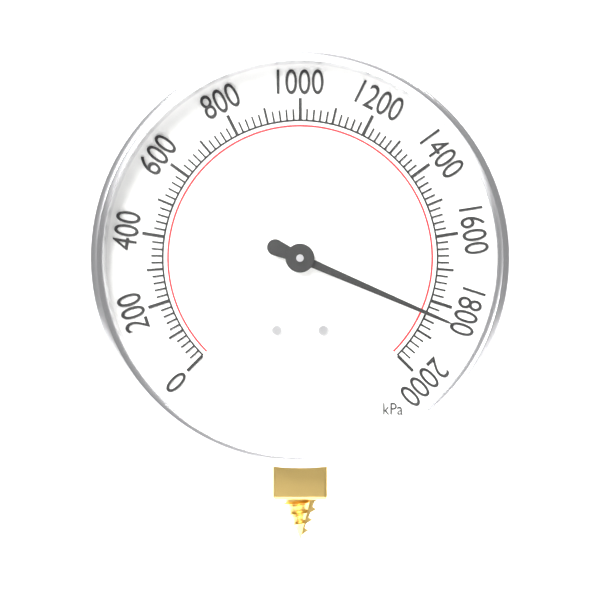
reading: 1840 kPa
